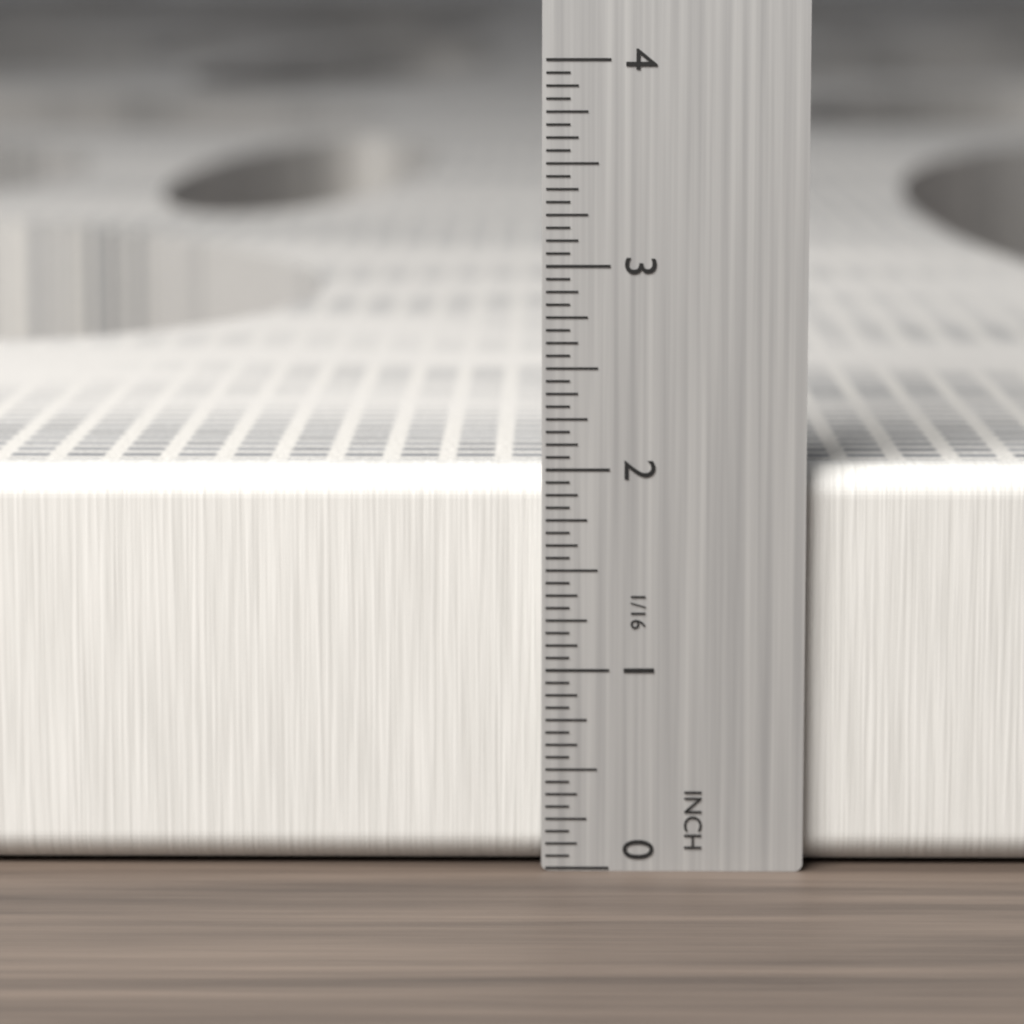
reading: 2.0000 in
